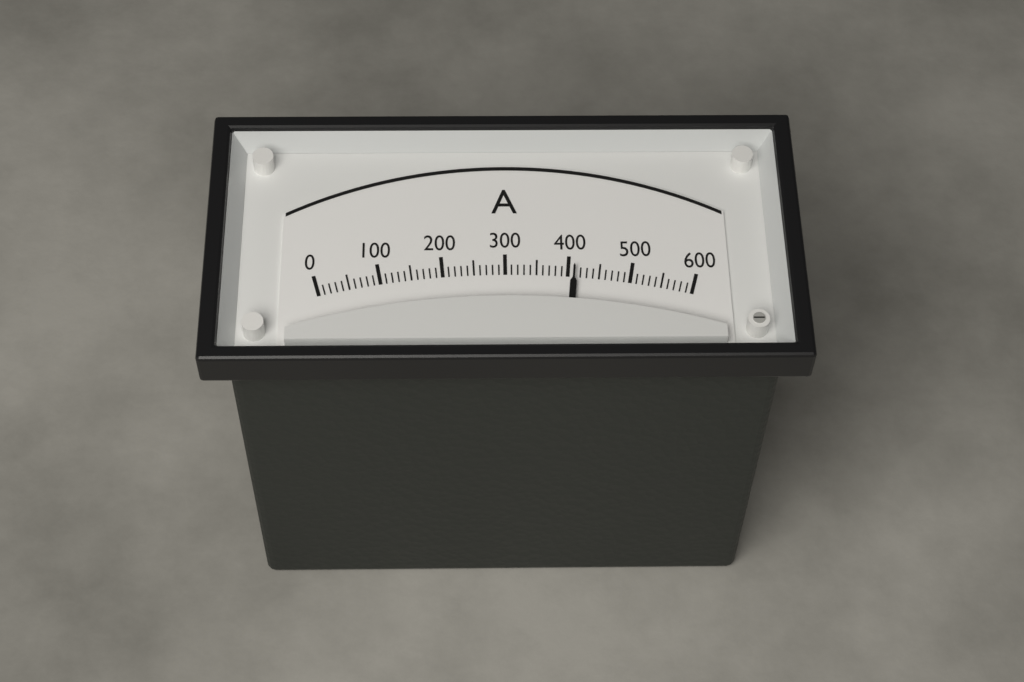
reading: 410 A
